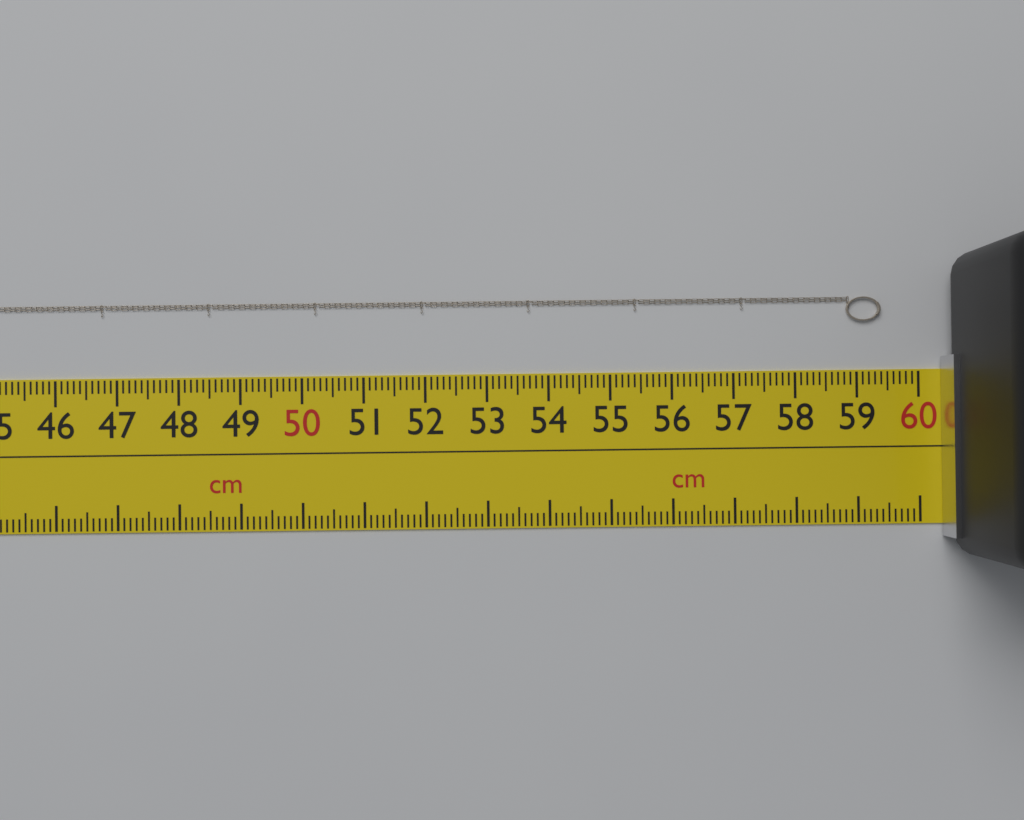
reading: 59.4 cm
